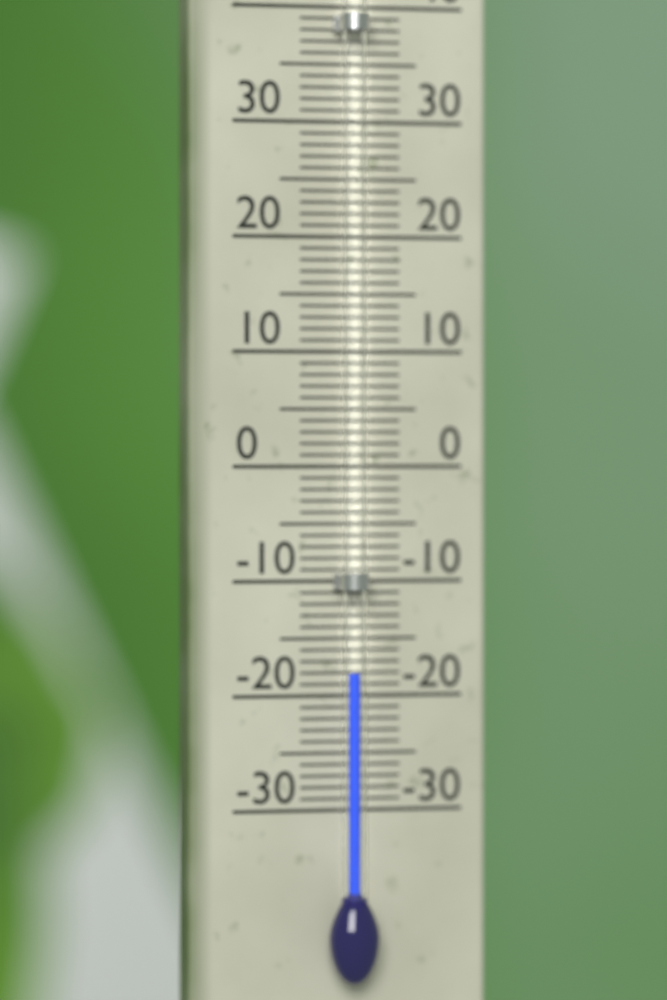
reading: -18 °C
